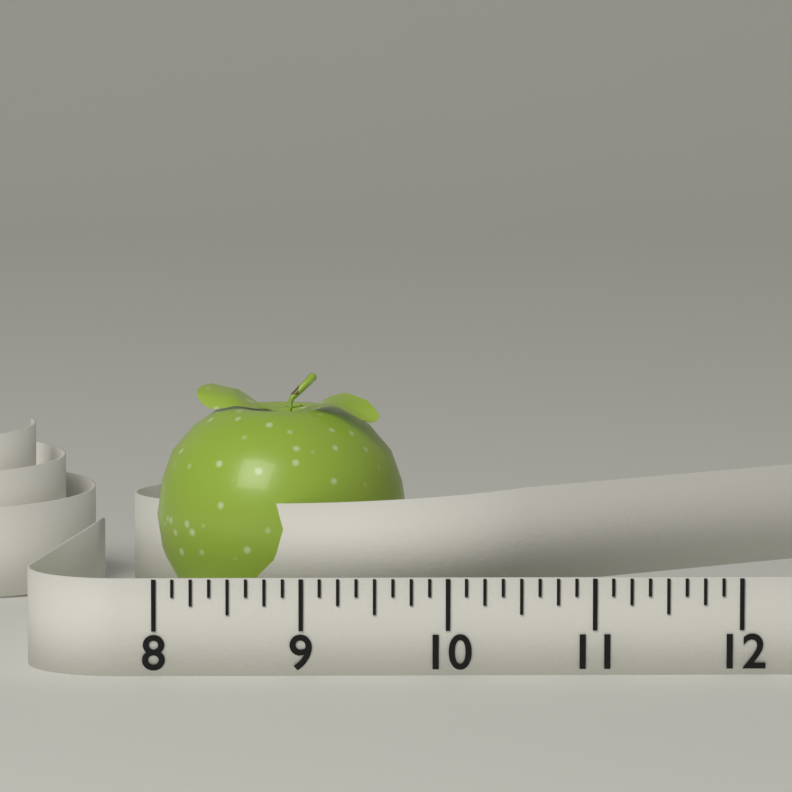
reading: 9.750 (no unit)
